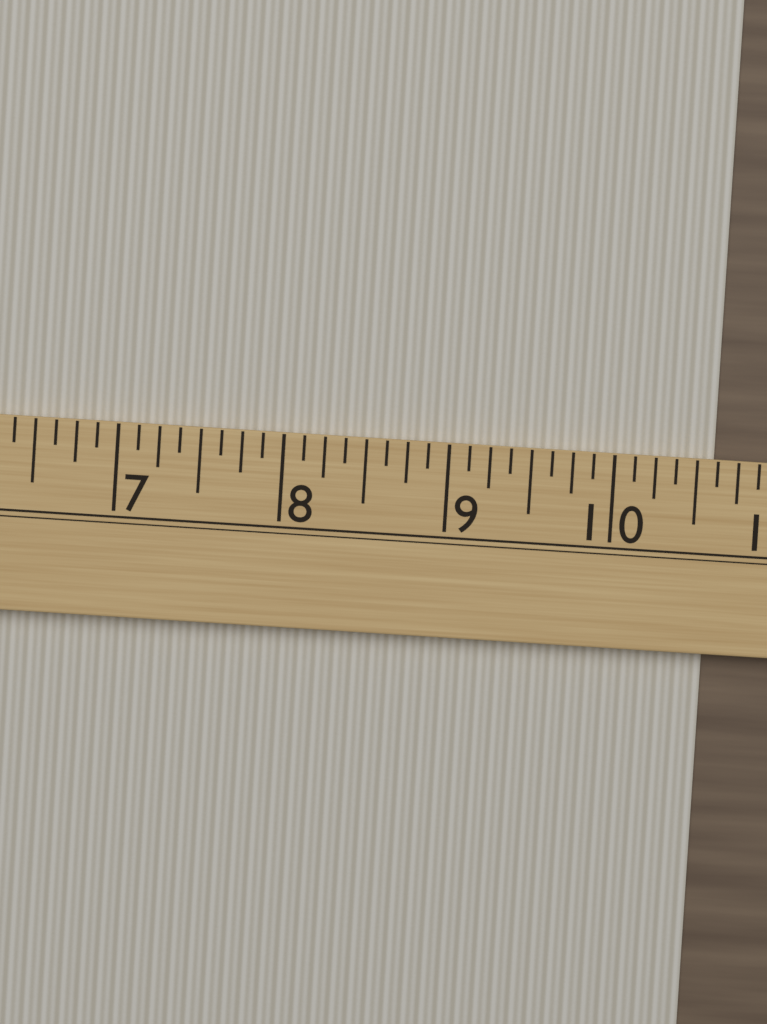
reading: 10.625 (no unit)
